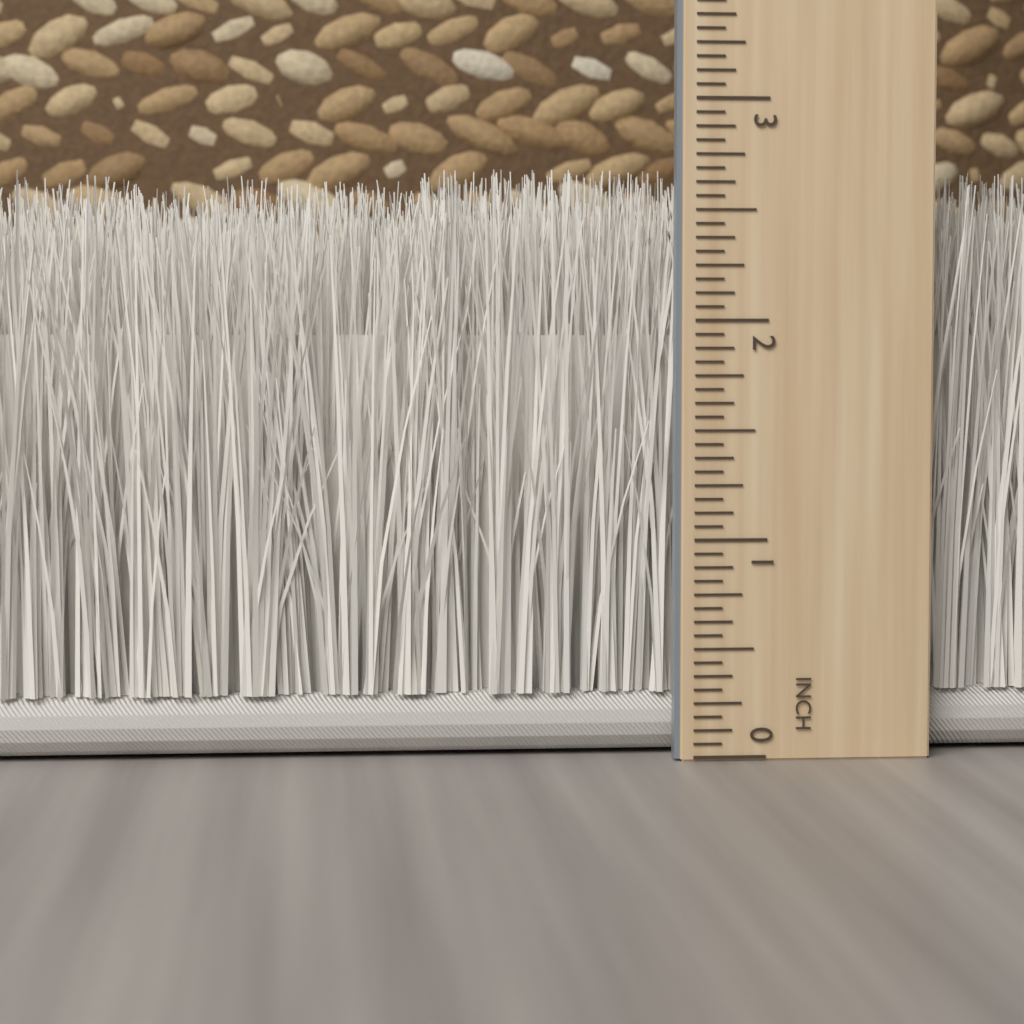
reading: 2.6875 inch
